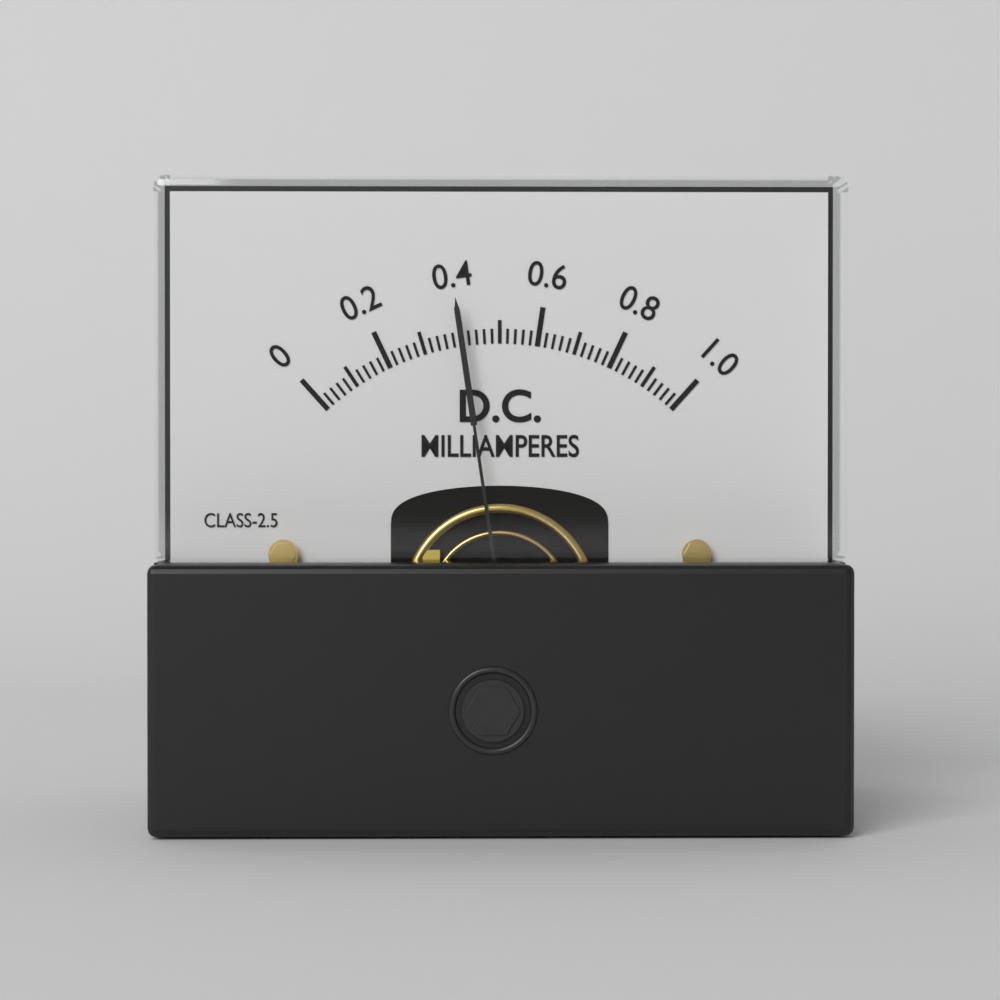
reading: 0.40 mA
